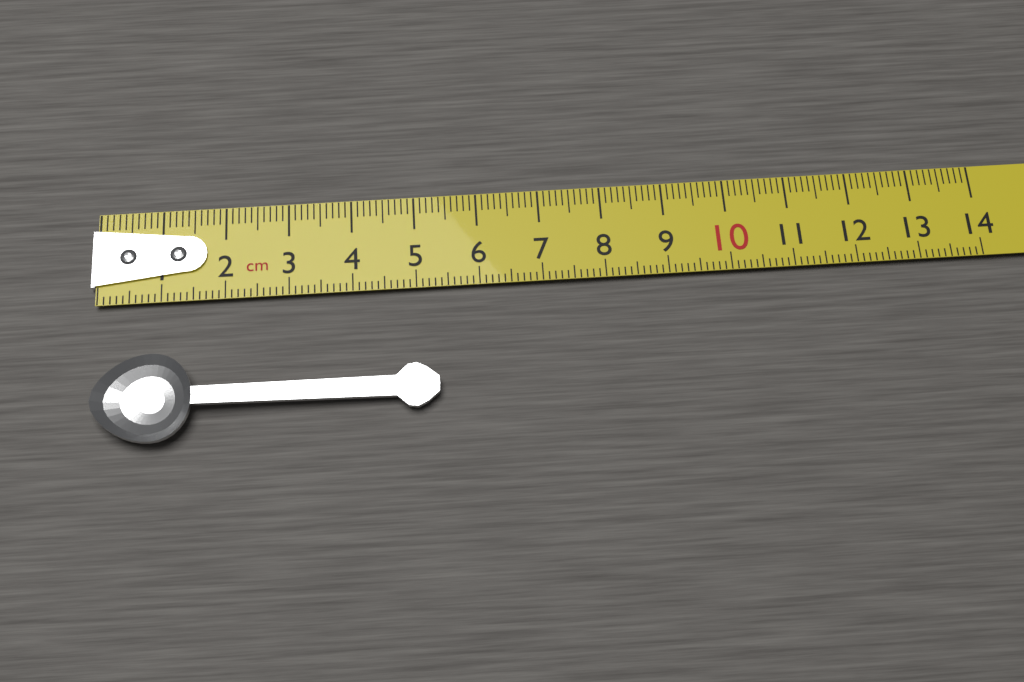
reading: 5.3 cm
